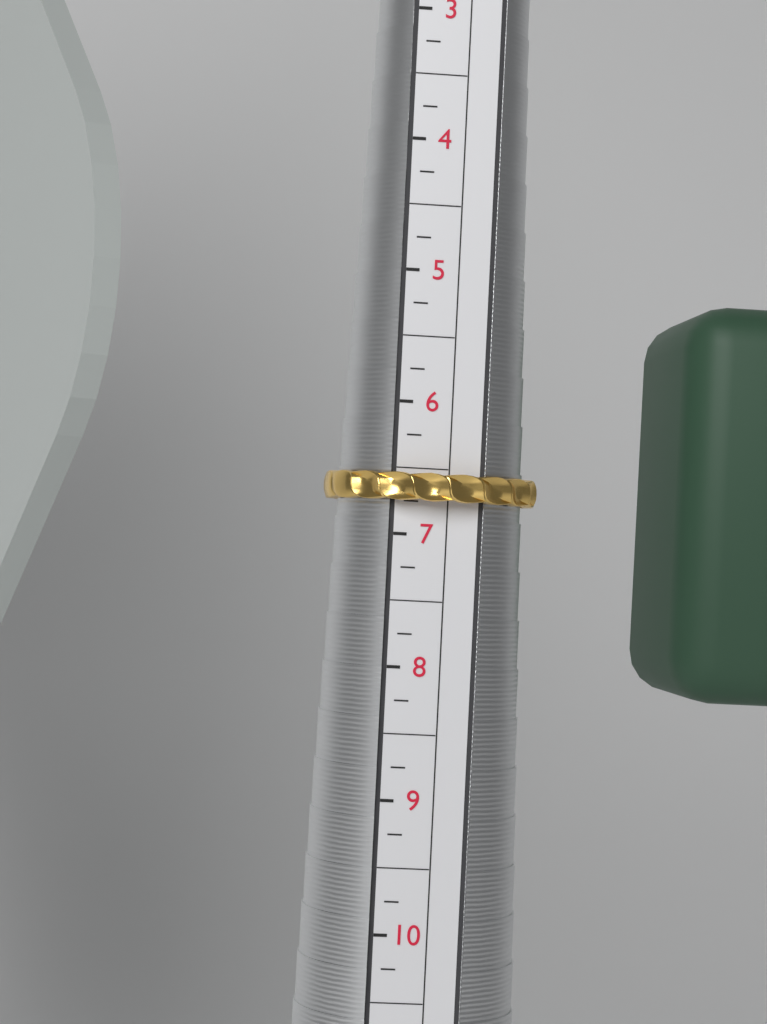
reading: 6.75 (no unit)
